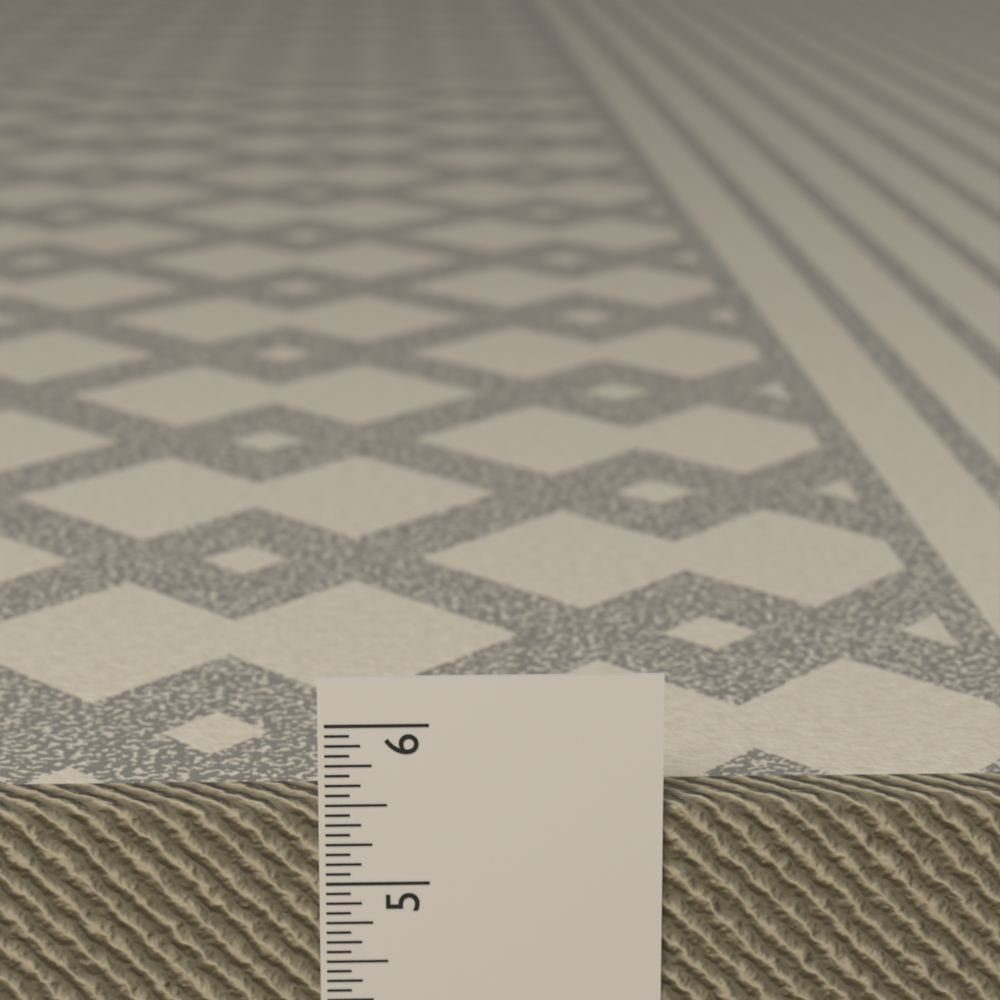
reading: 5.5000 in
